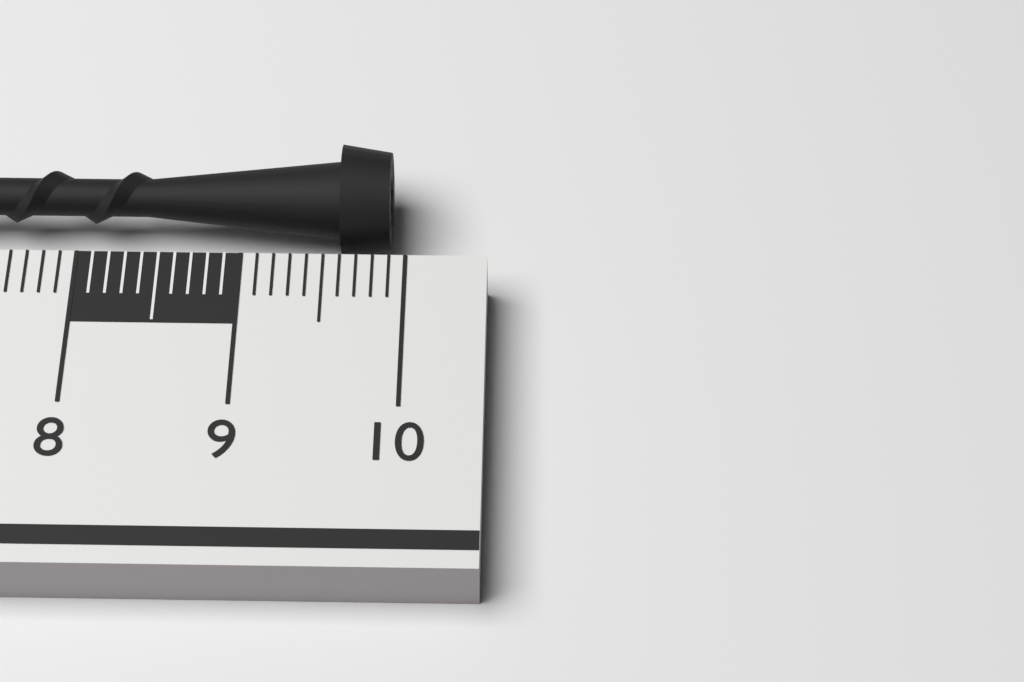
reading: 9.9 cm
